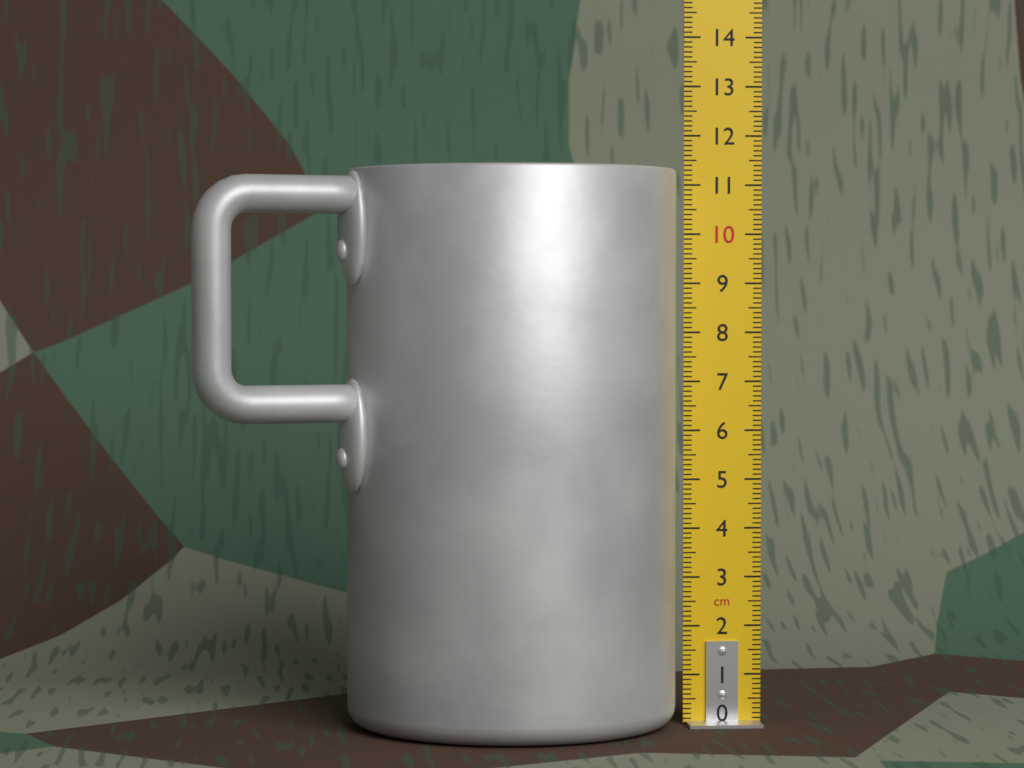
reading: 11.3 cm
